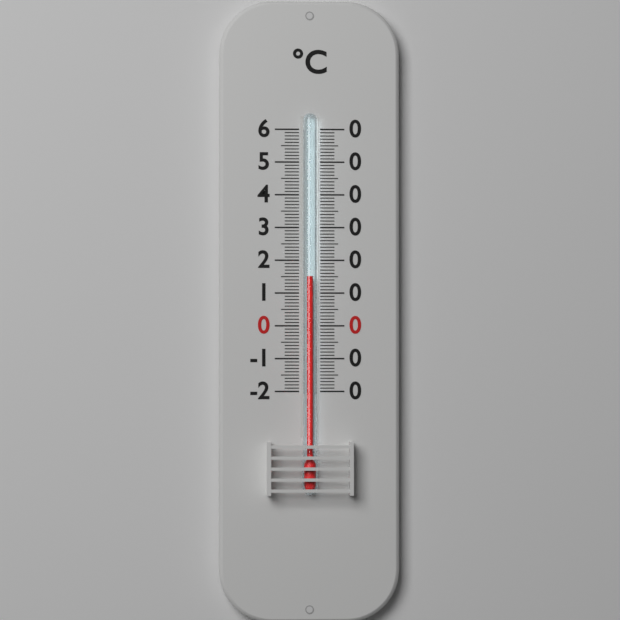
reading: 15 °C
